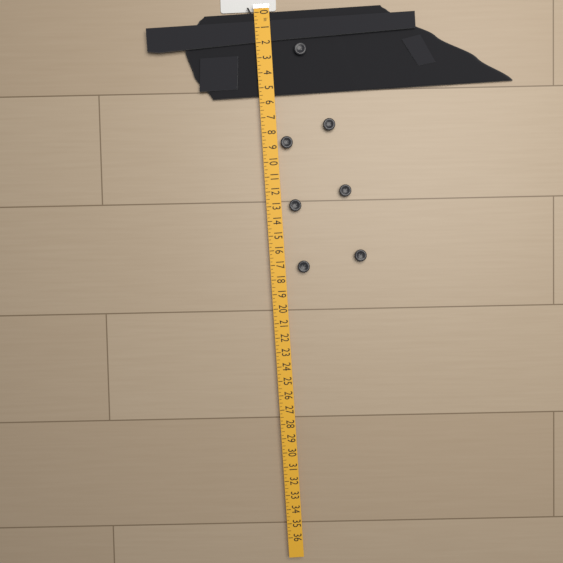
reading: 5.50 in
